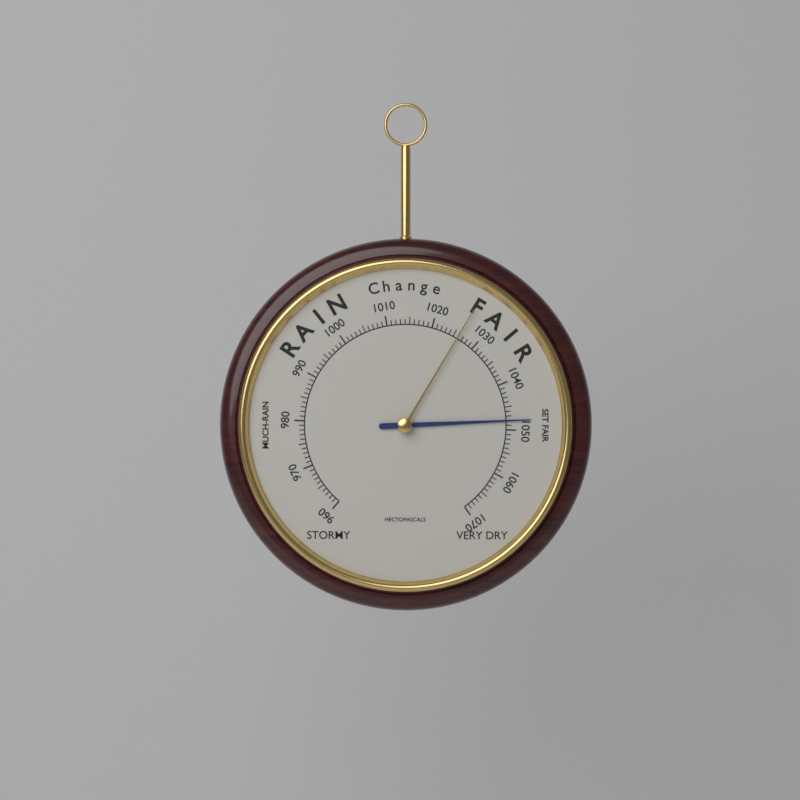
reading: 1048 hPa
